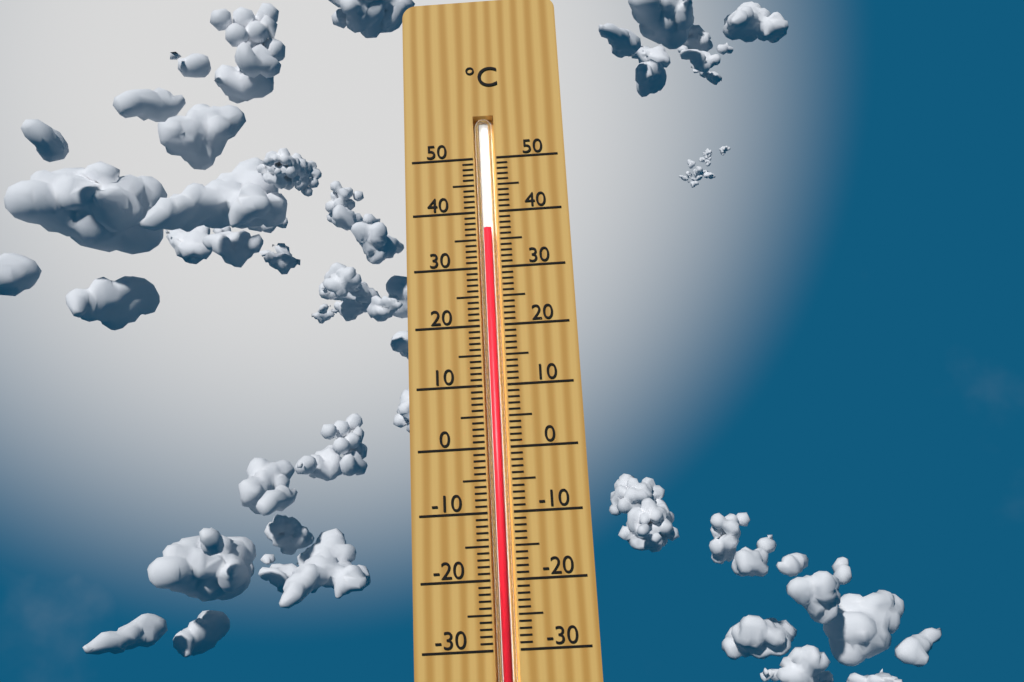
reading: 37 °C
